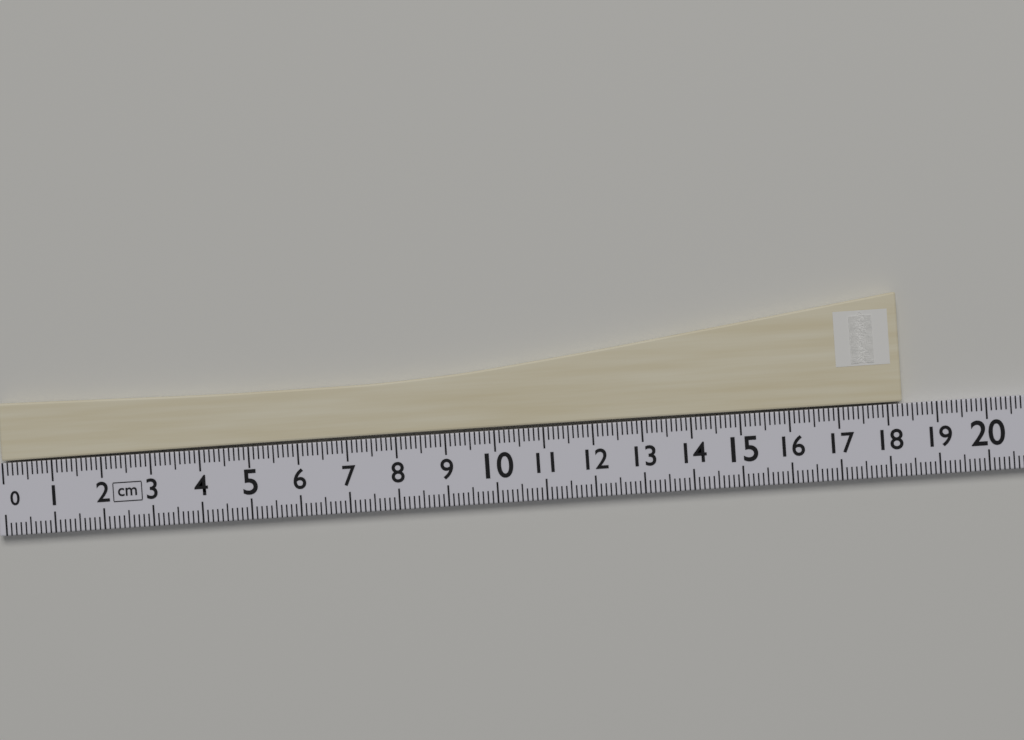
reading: 18.3 cm
